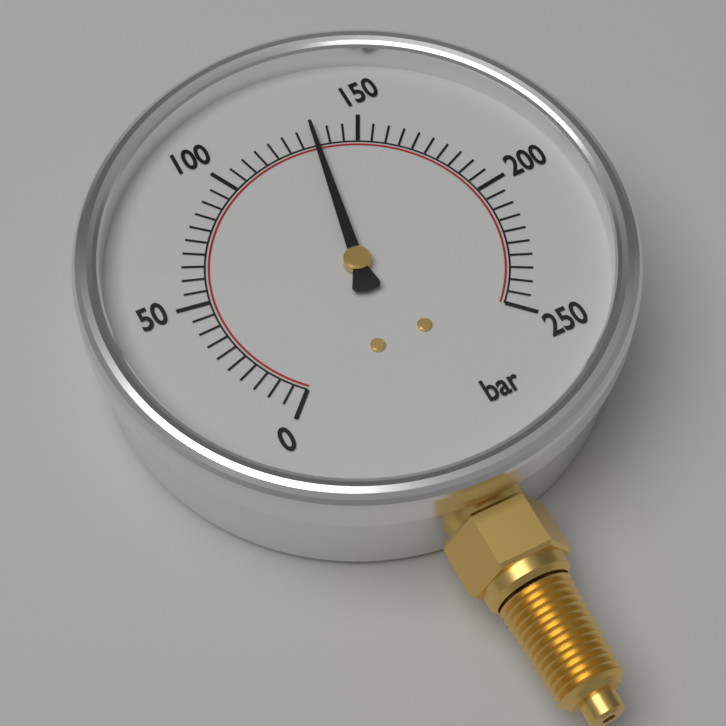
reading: 135 bar
